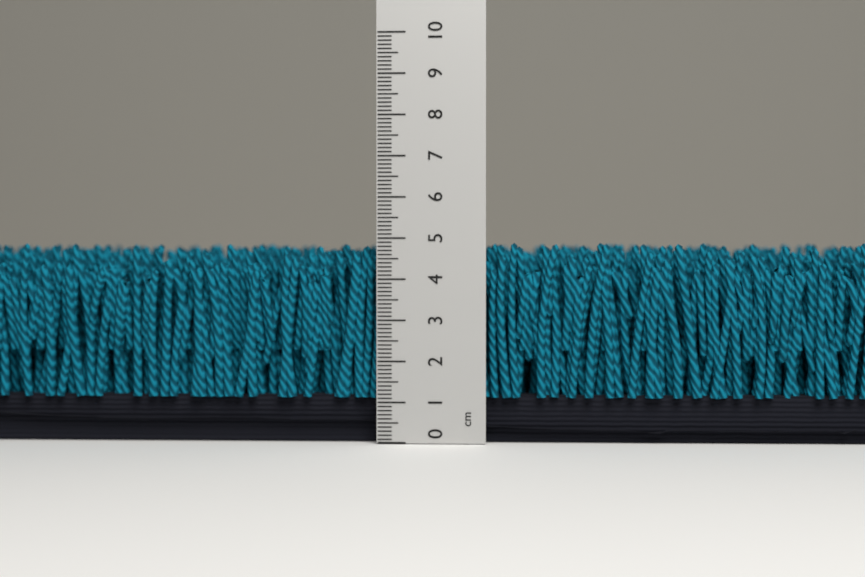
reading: 4.9 cm
